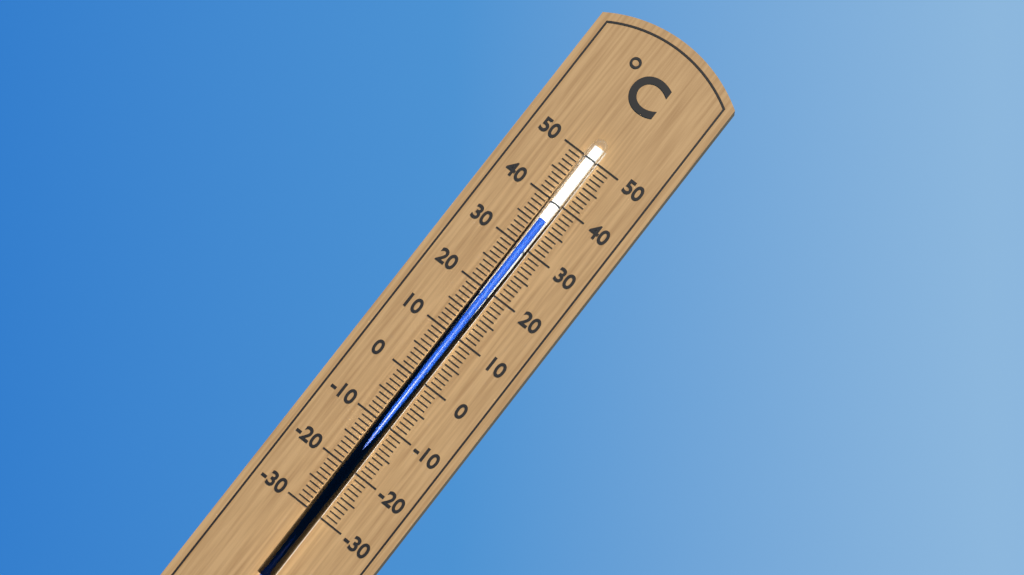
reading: 36 °C
